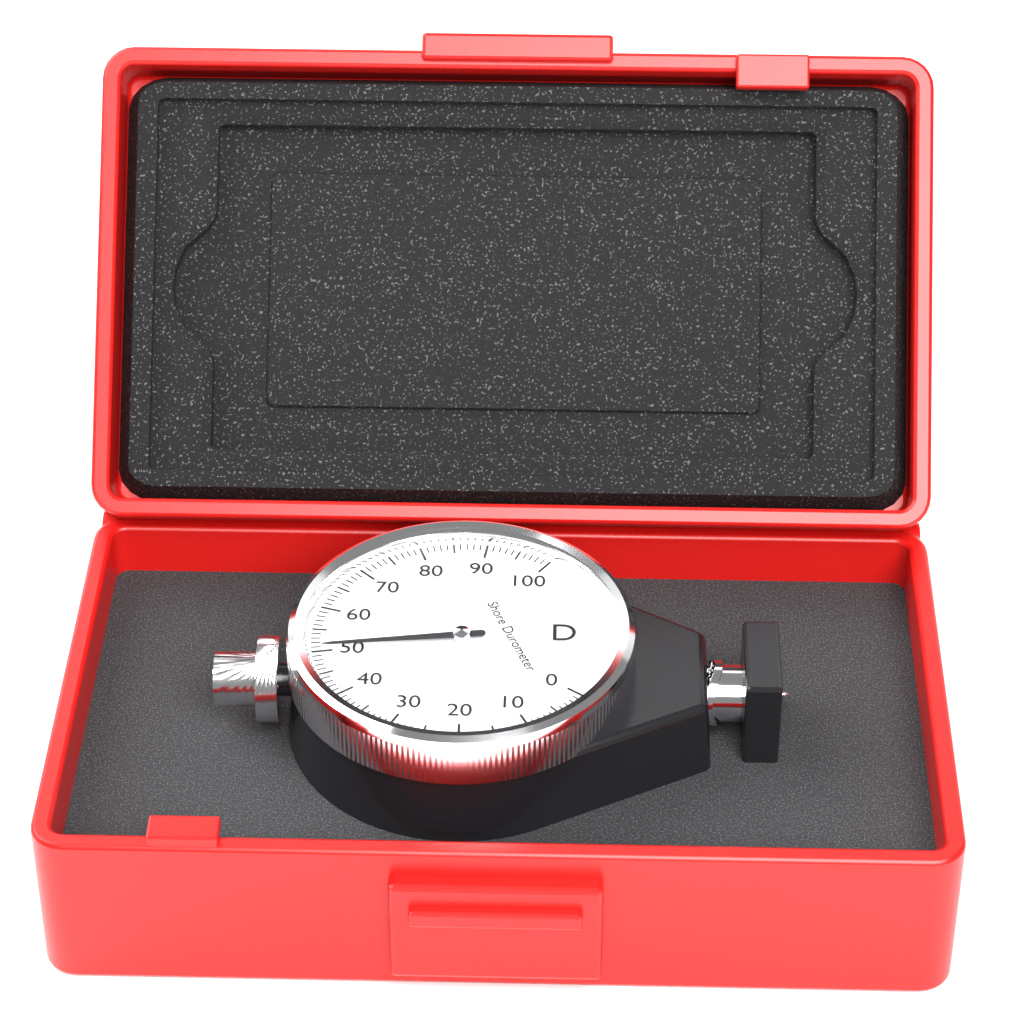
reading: 51 Shore D
